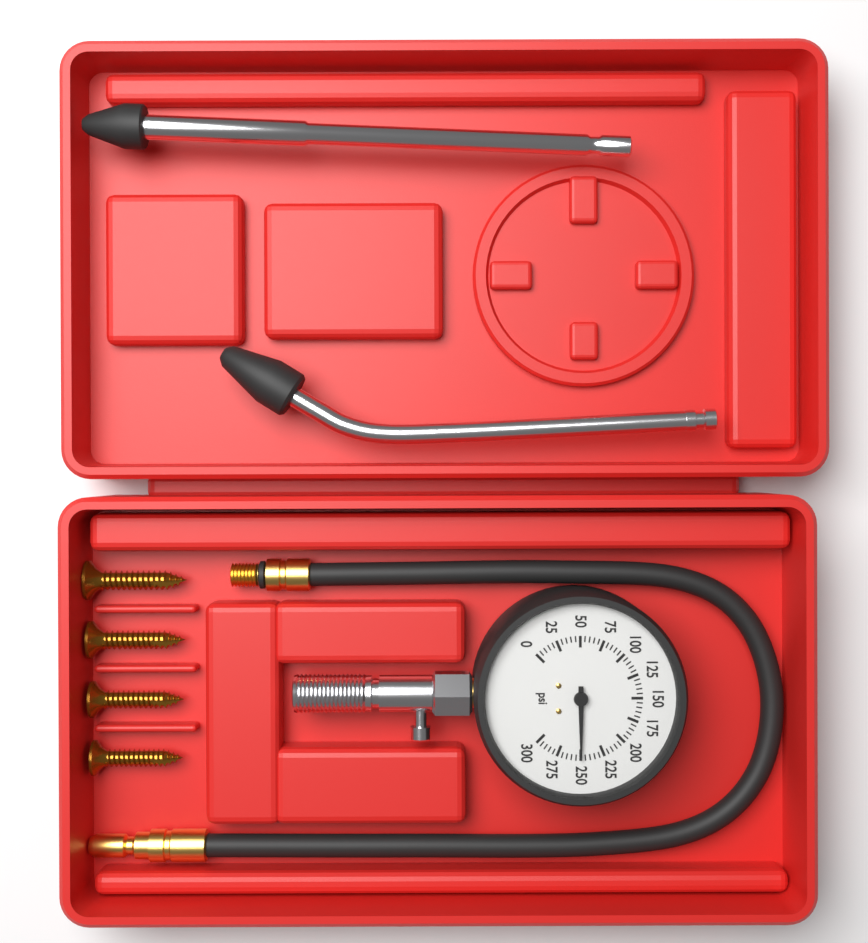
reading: 250 psi
